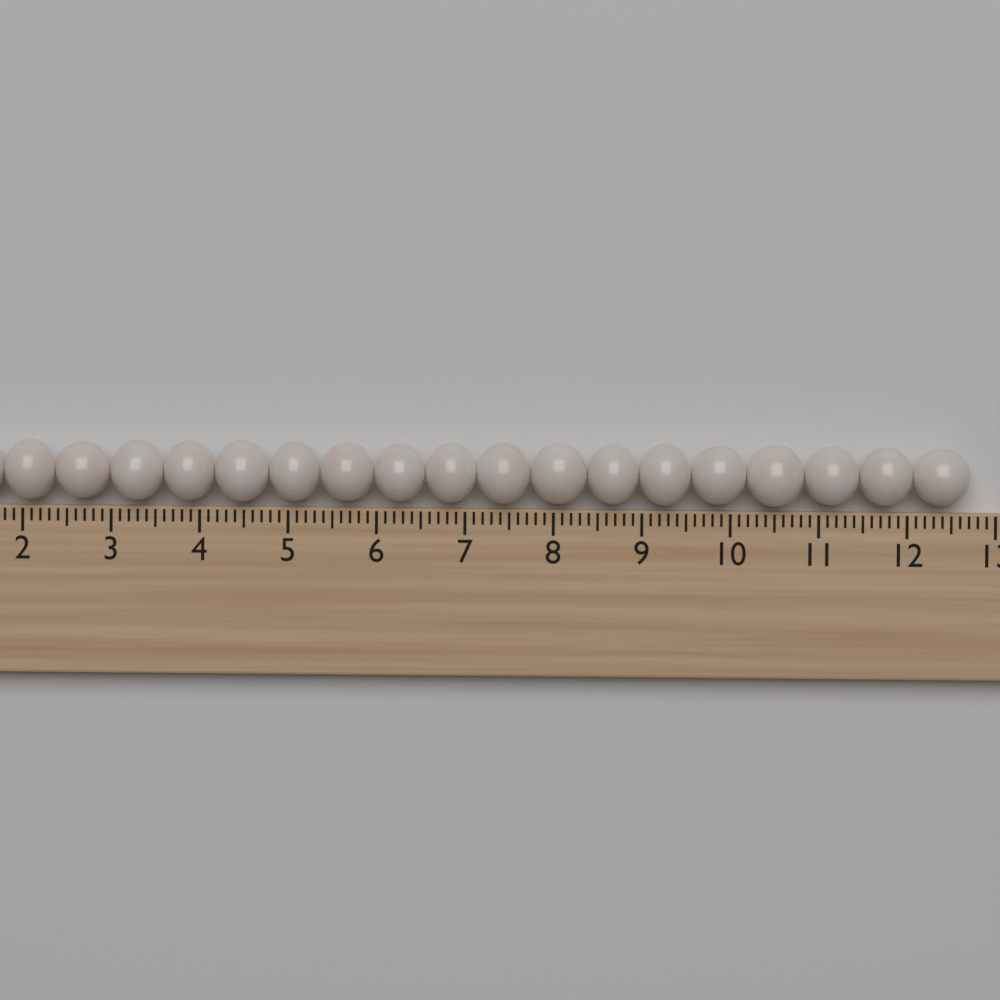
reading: 12.7 (no unit)
